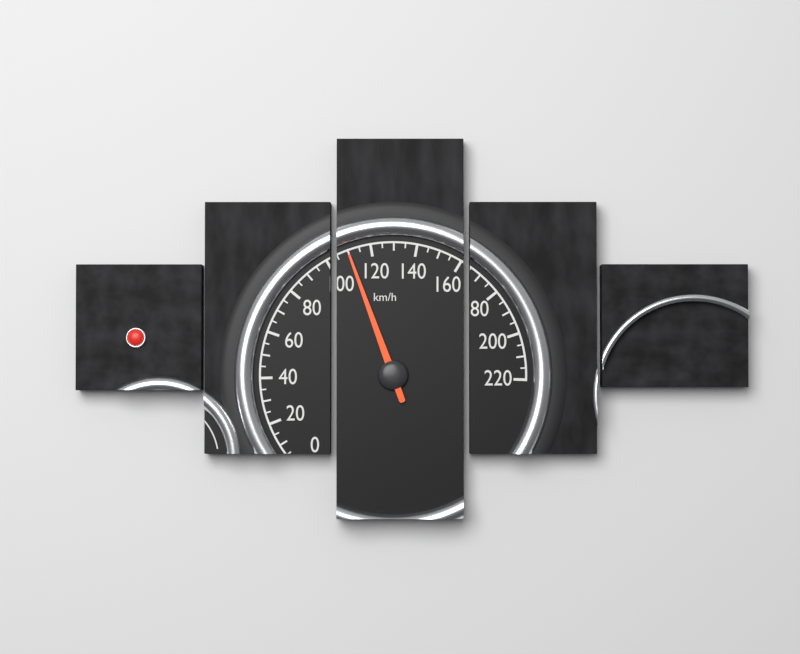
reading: 110 km/h
